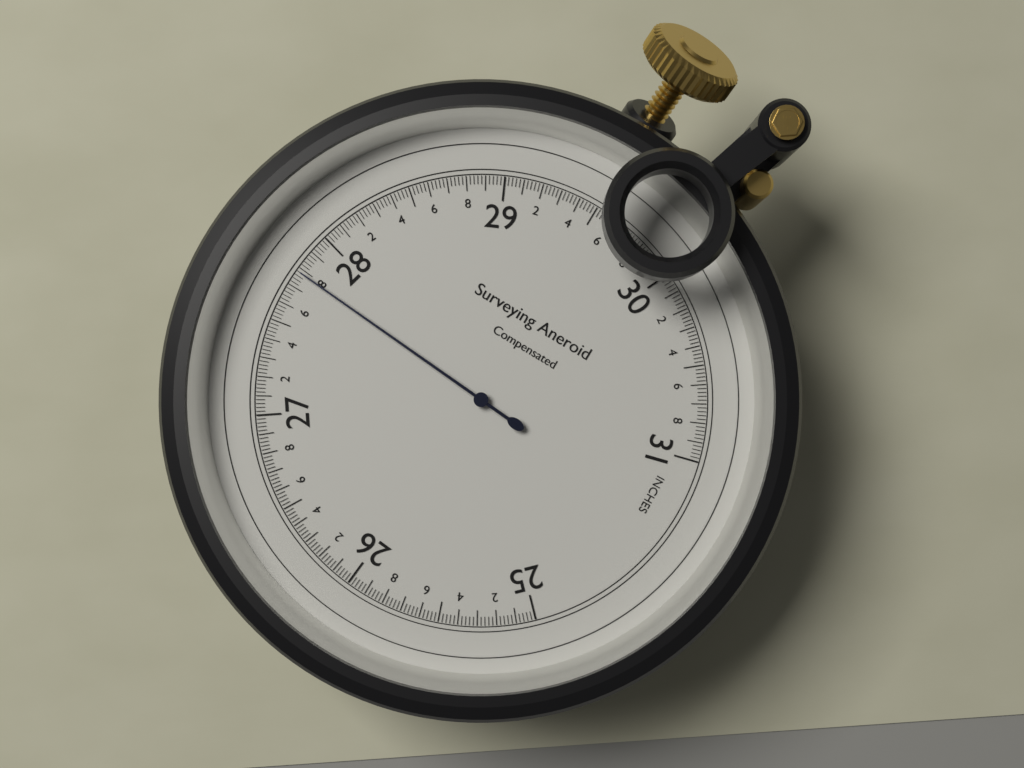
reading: 27.78 inches
